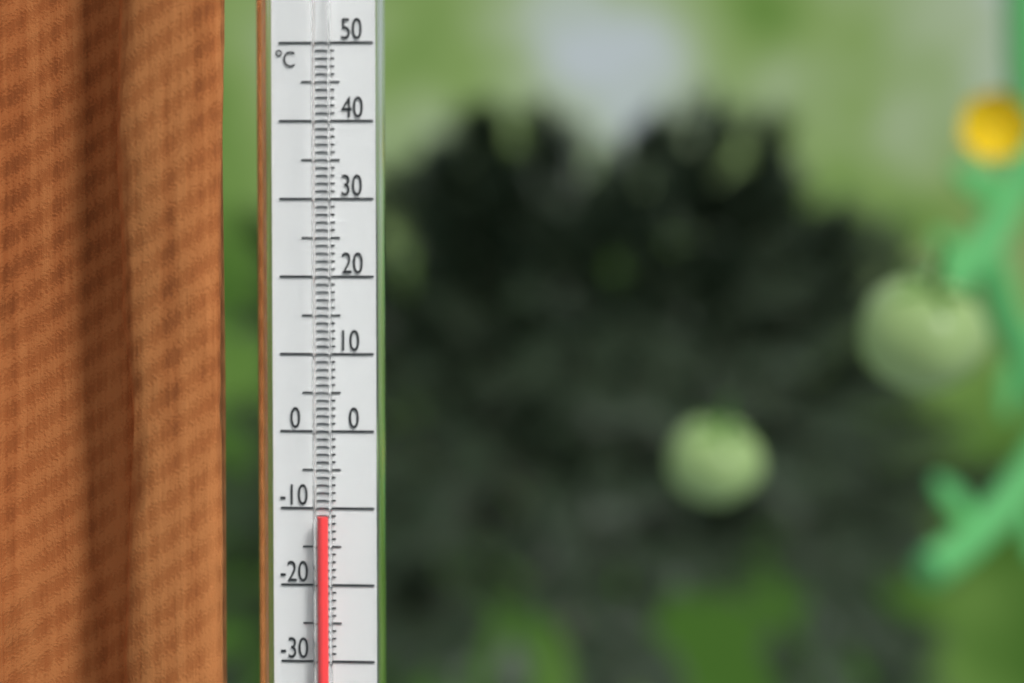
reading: -11 °C
